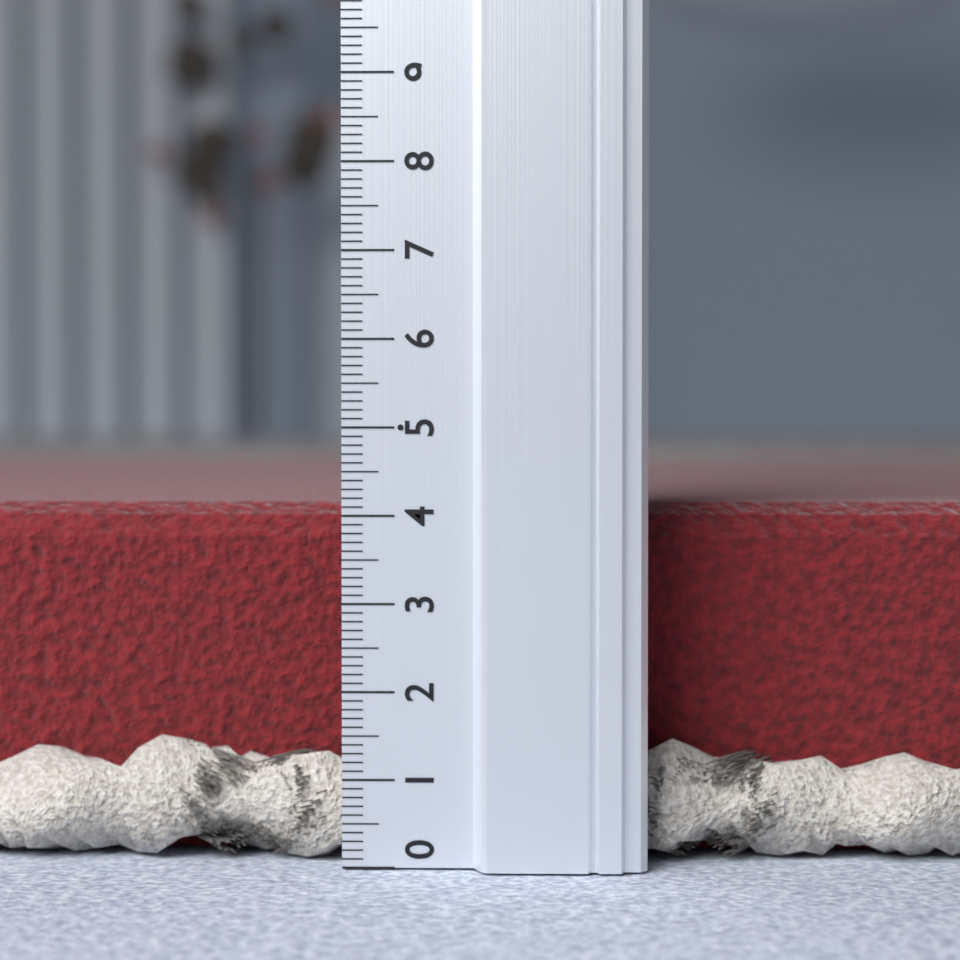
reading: 4.1 (no unit)
